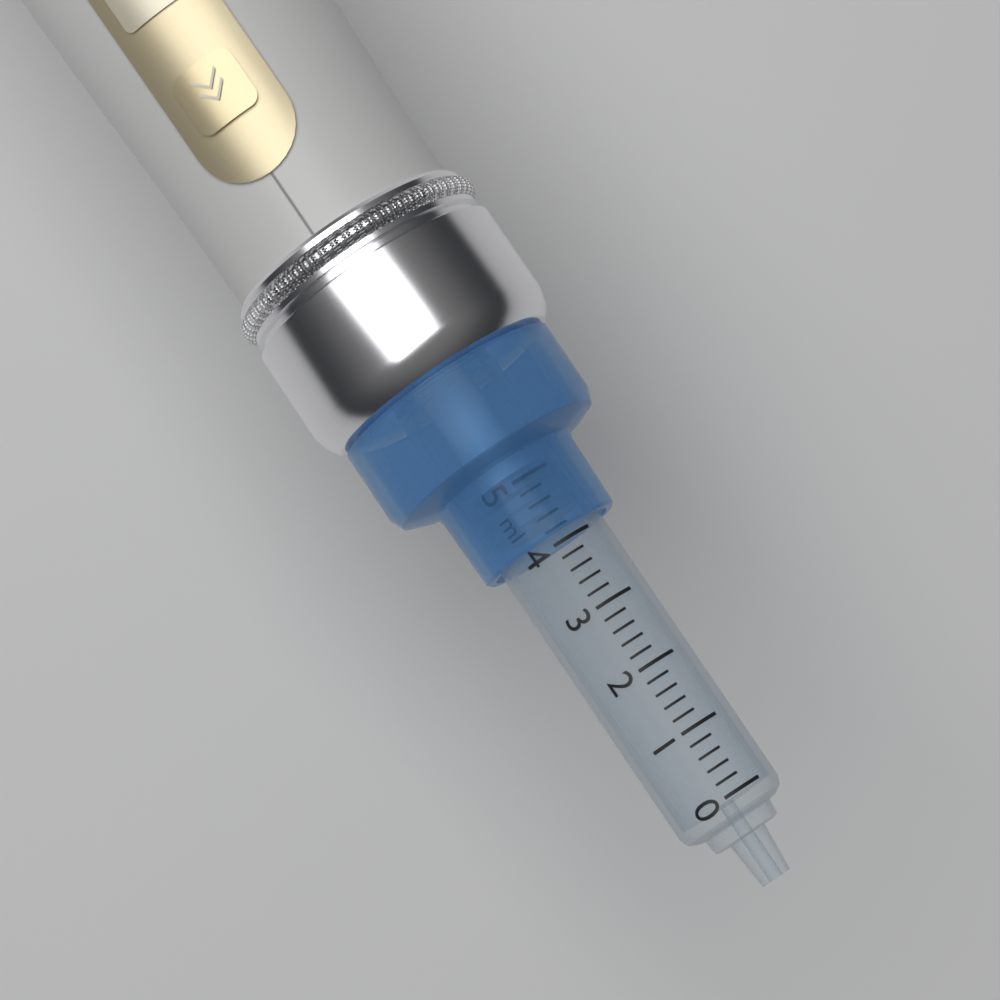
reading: 4.4 ml
